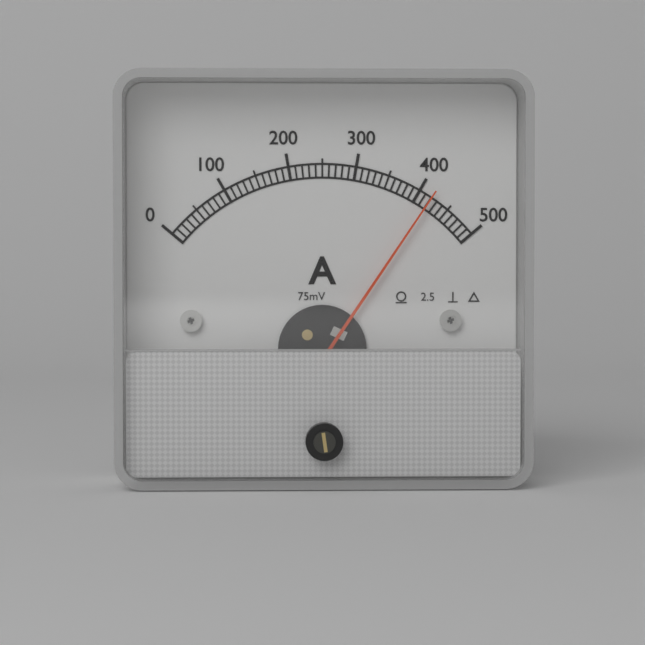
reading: 420 A
